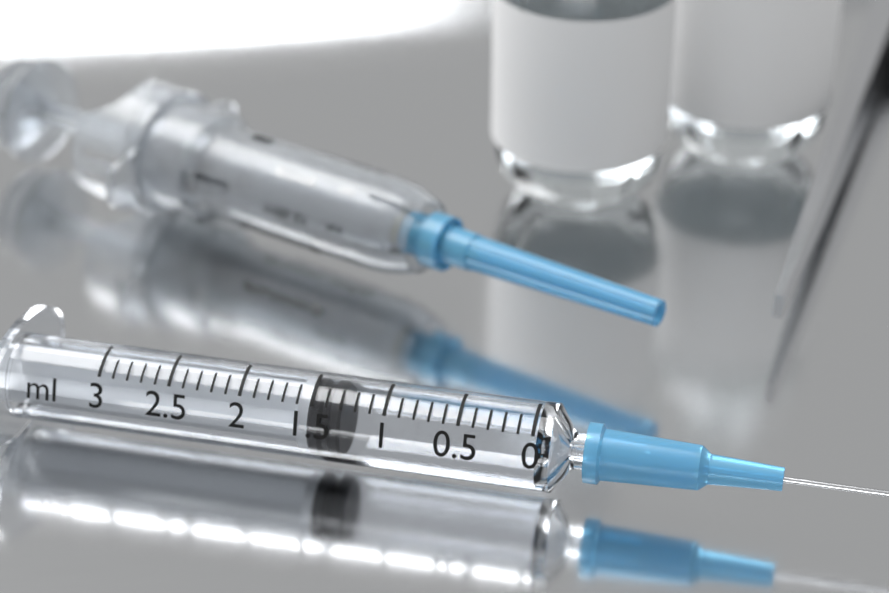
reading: 1.3 ml
